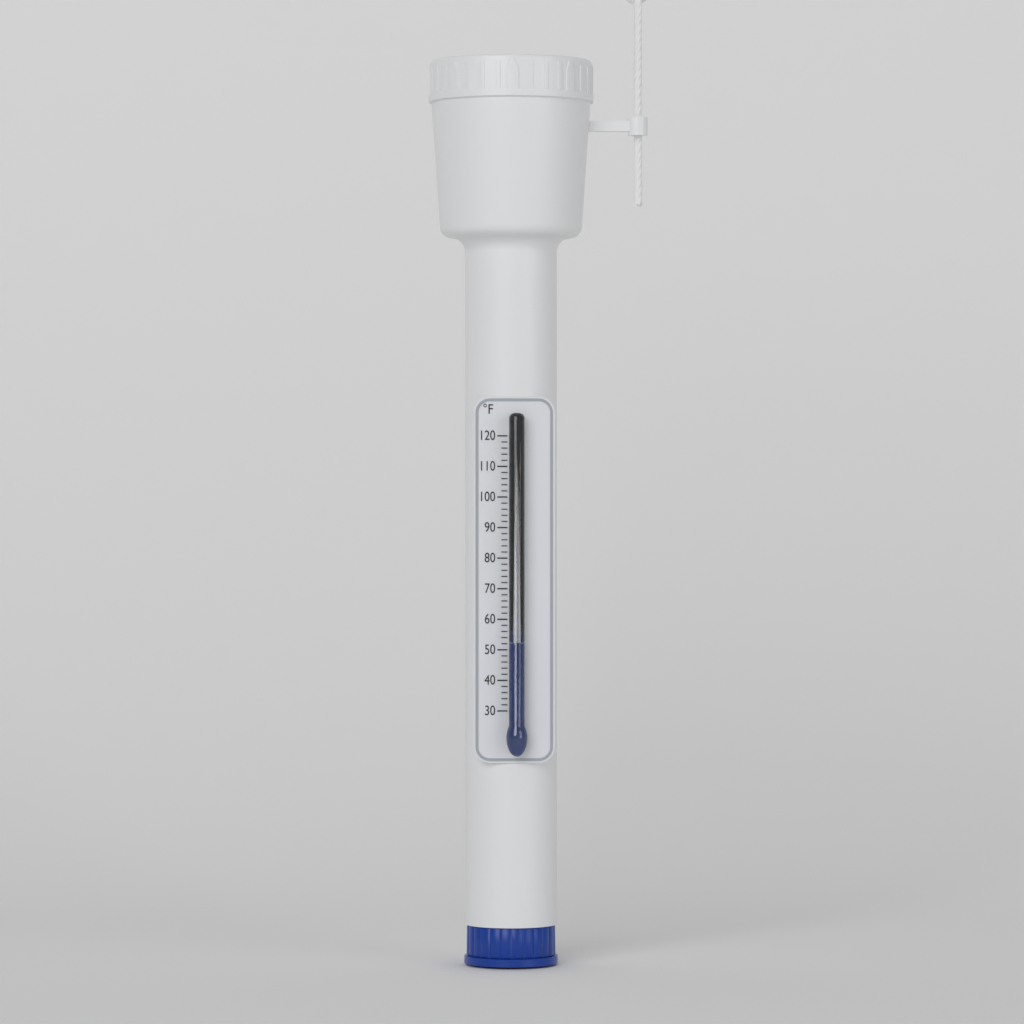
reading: 52 °F
